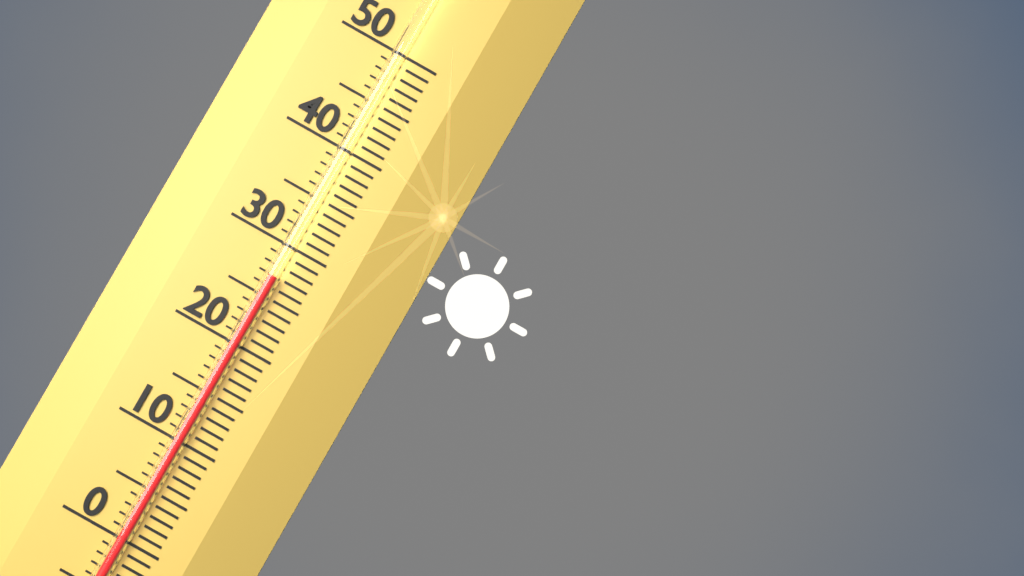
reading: 27 (no unit)
